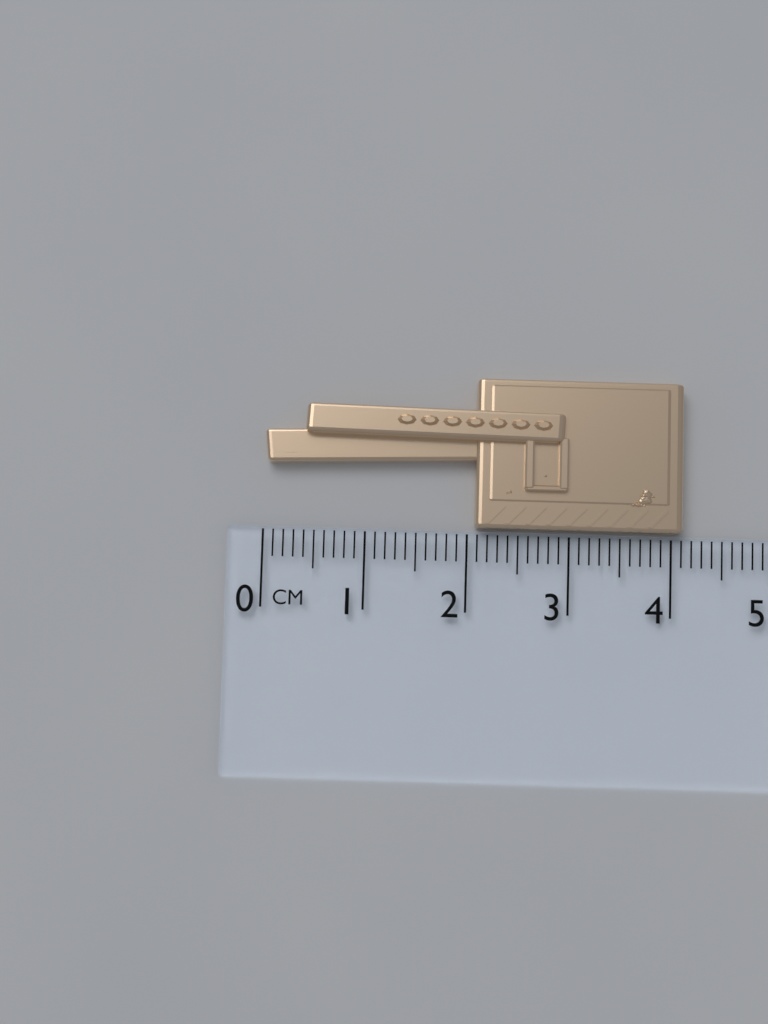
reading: 4.1 cm
